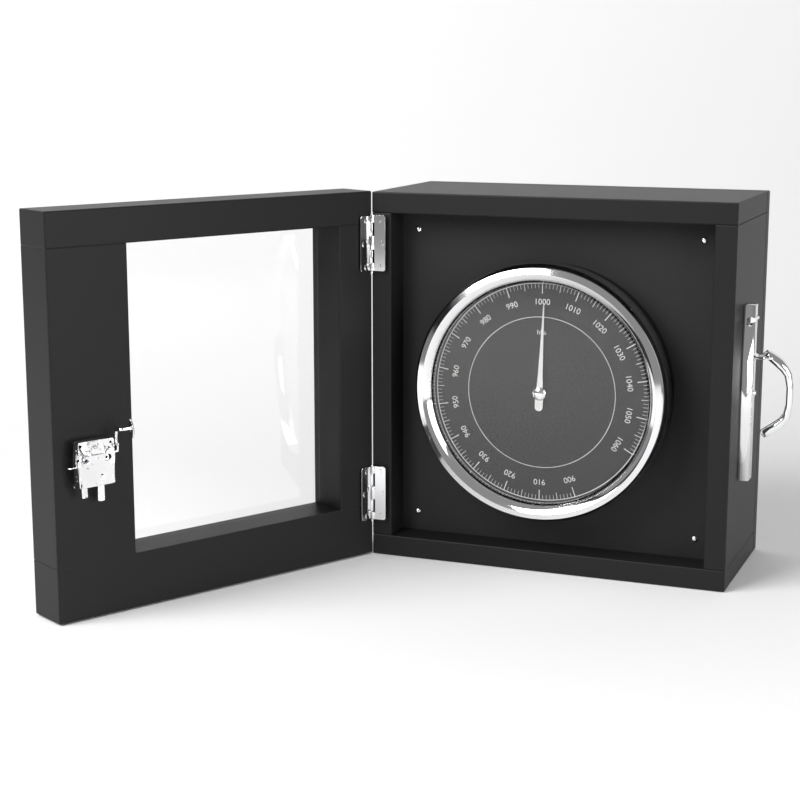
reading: 1001 hPa
